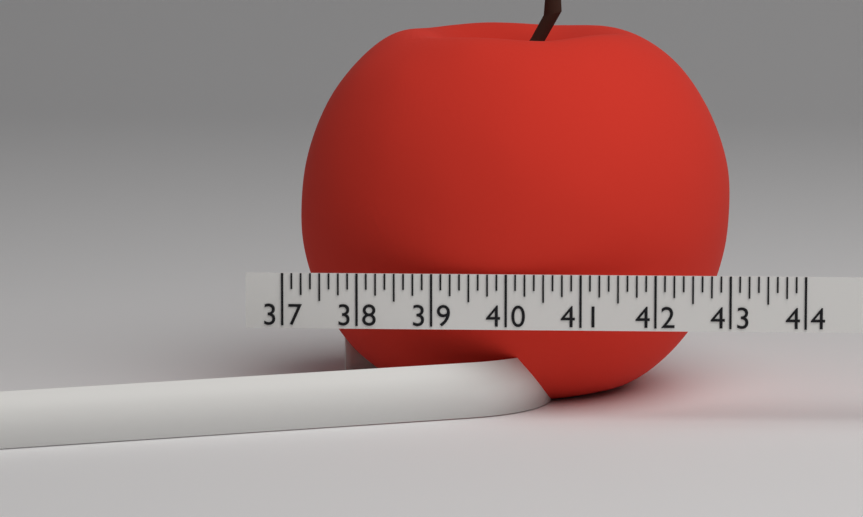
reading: 43.000 (no unit)
